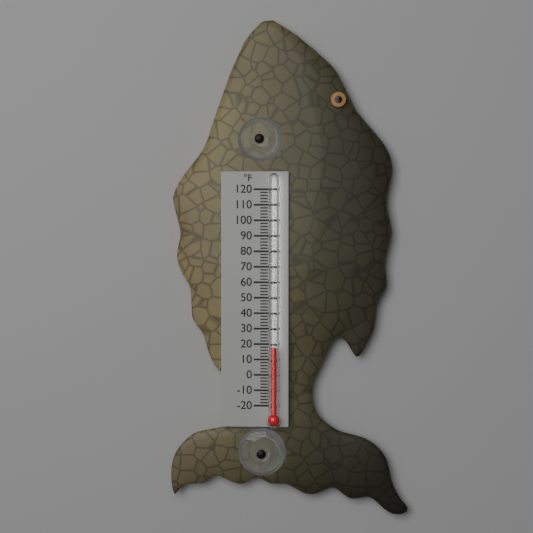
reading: 18 °F
